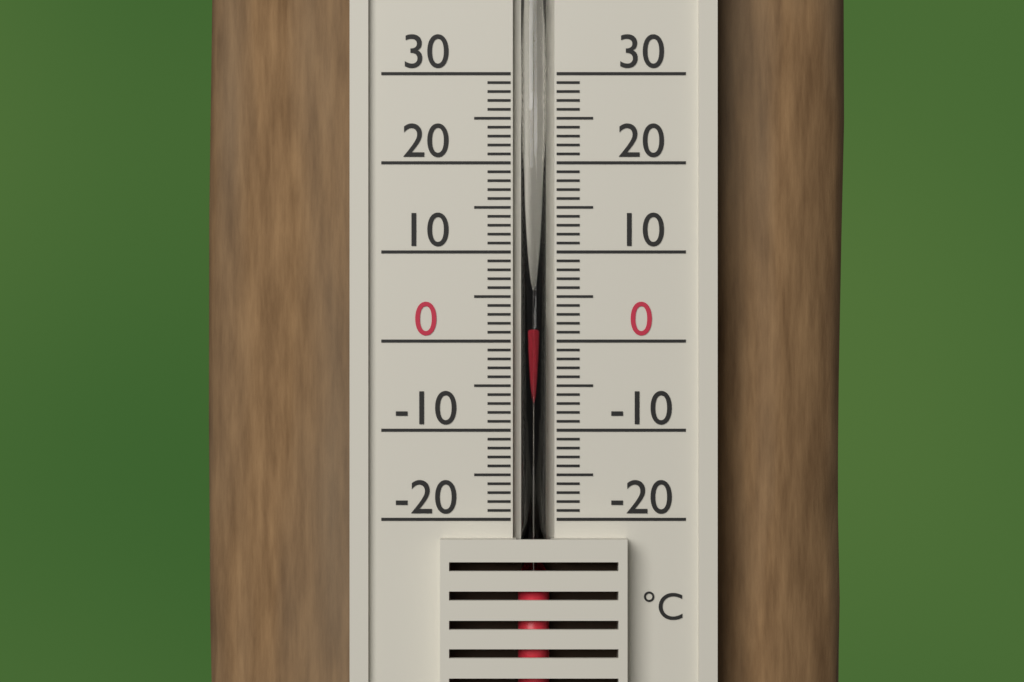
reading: 1.5 °C
